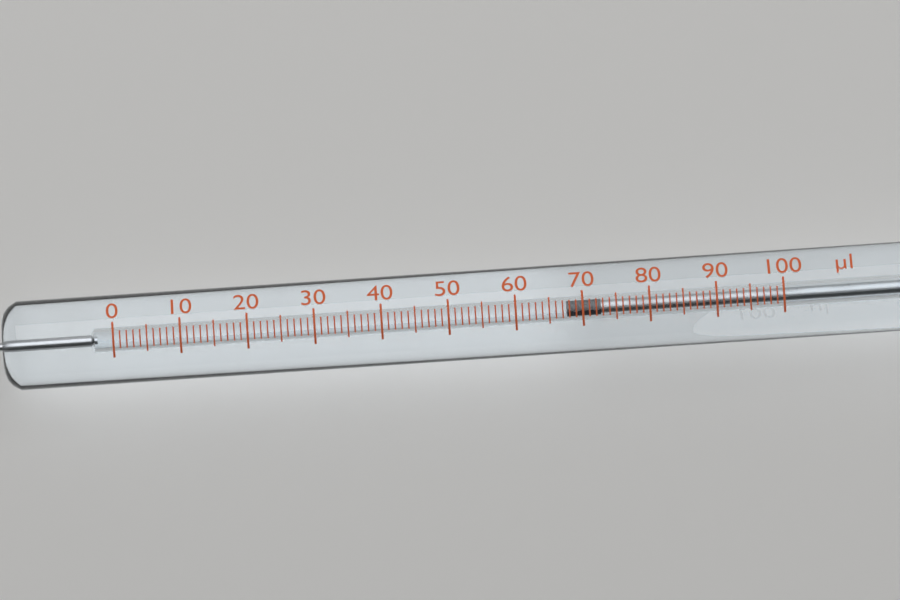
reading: 68 µl
